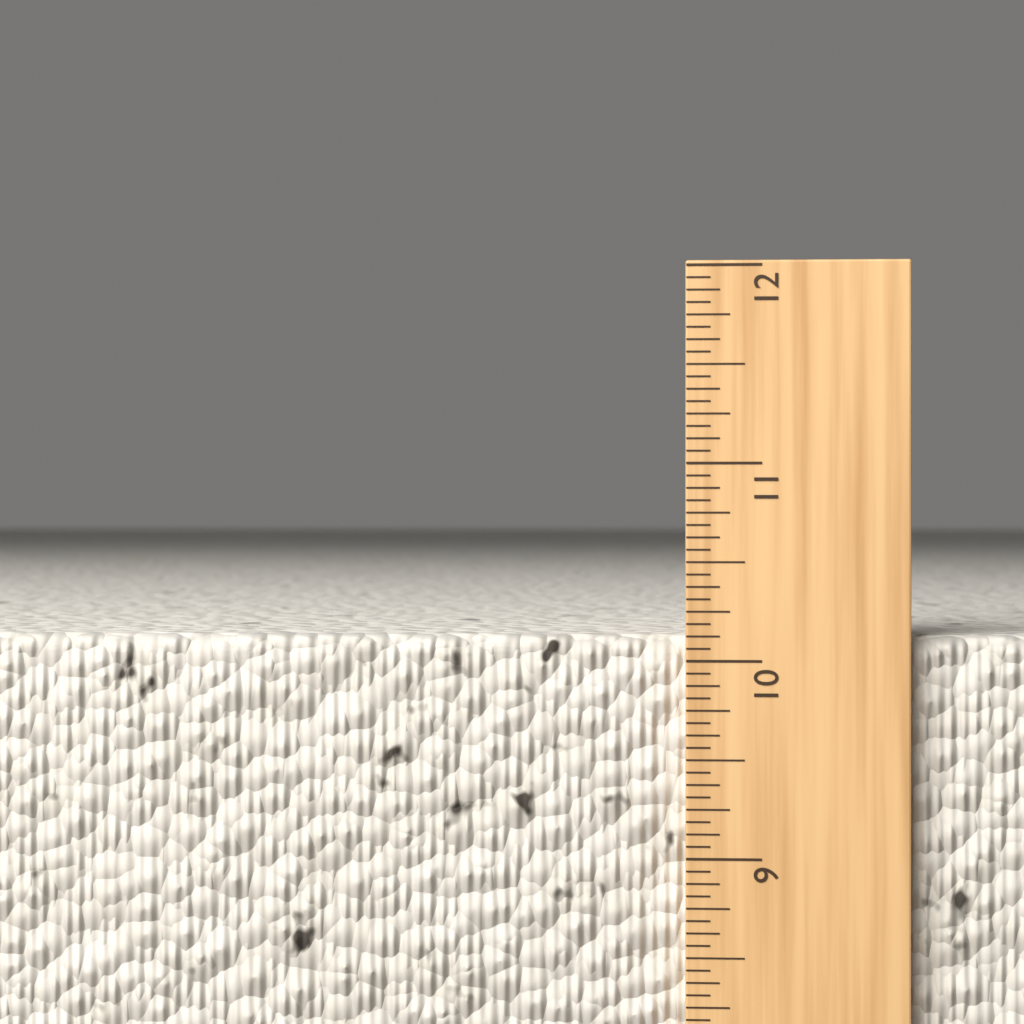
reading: 10.1250 in
